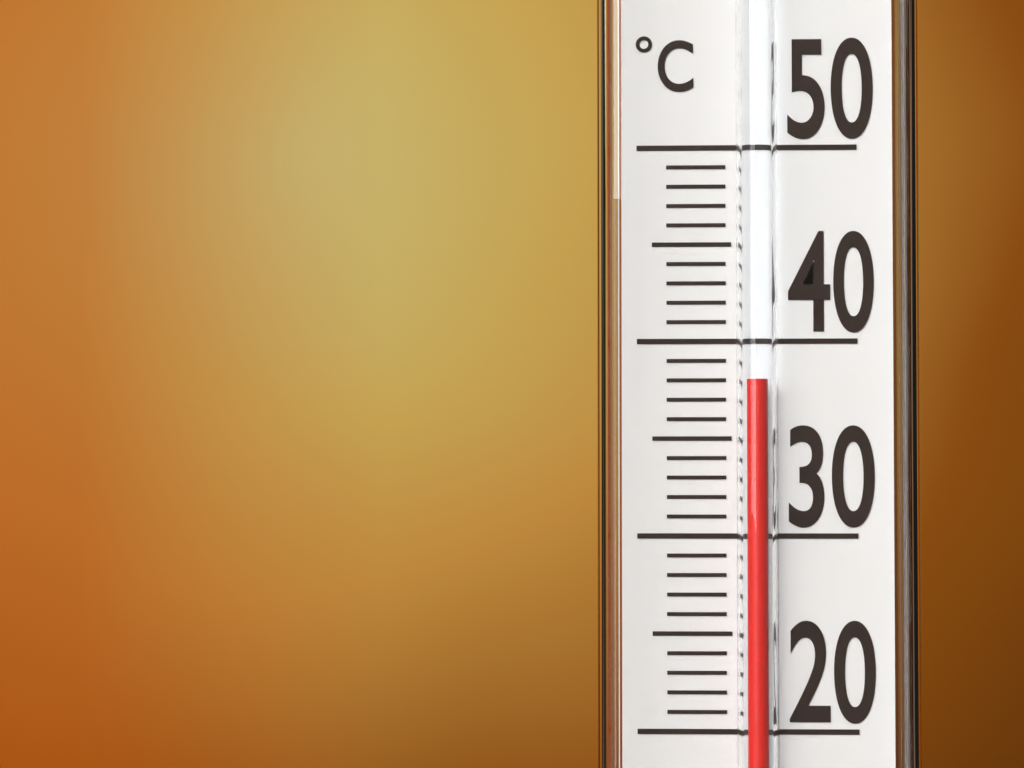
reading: 38 °C
